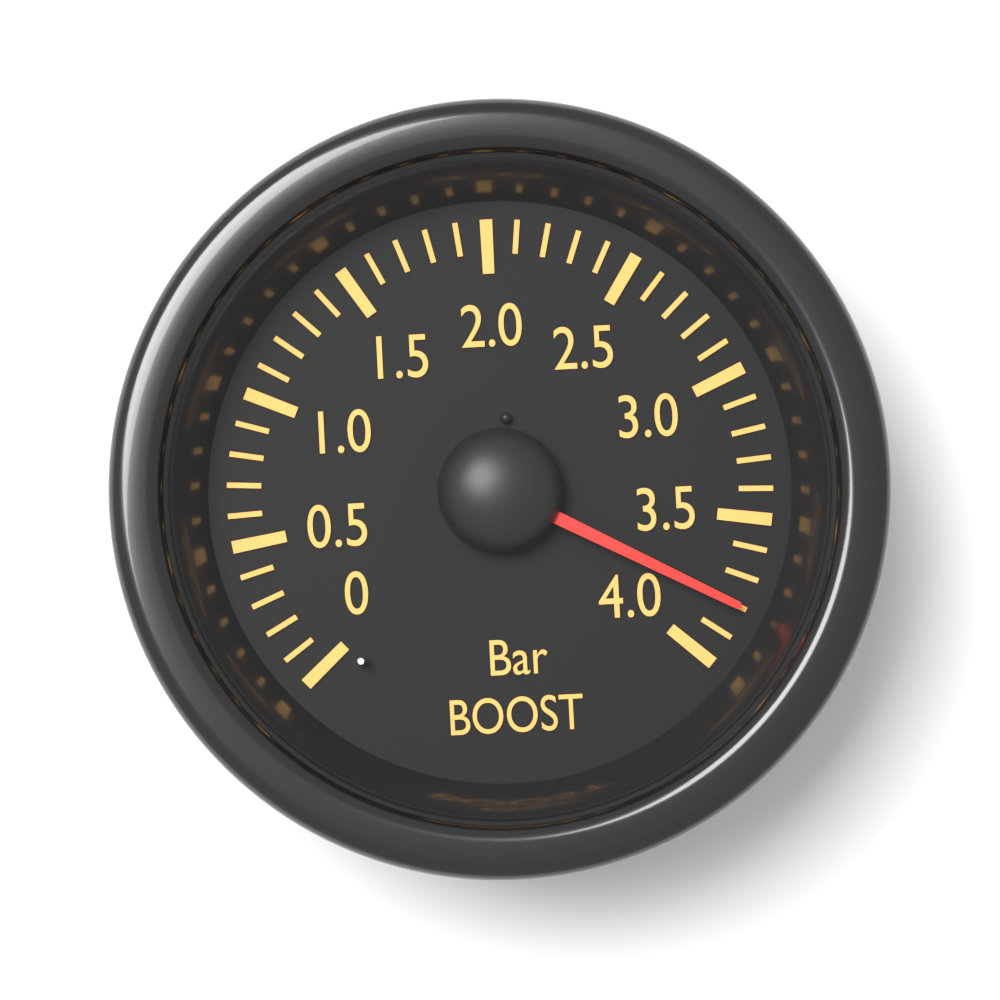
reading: 3.8 bar
